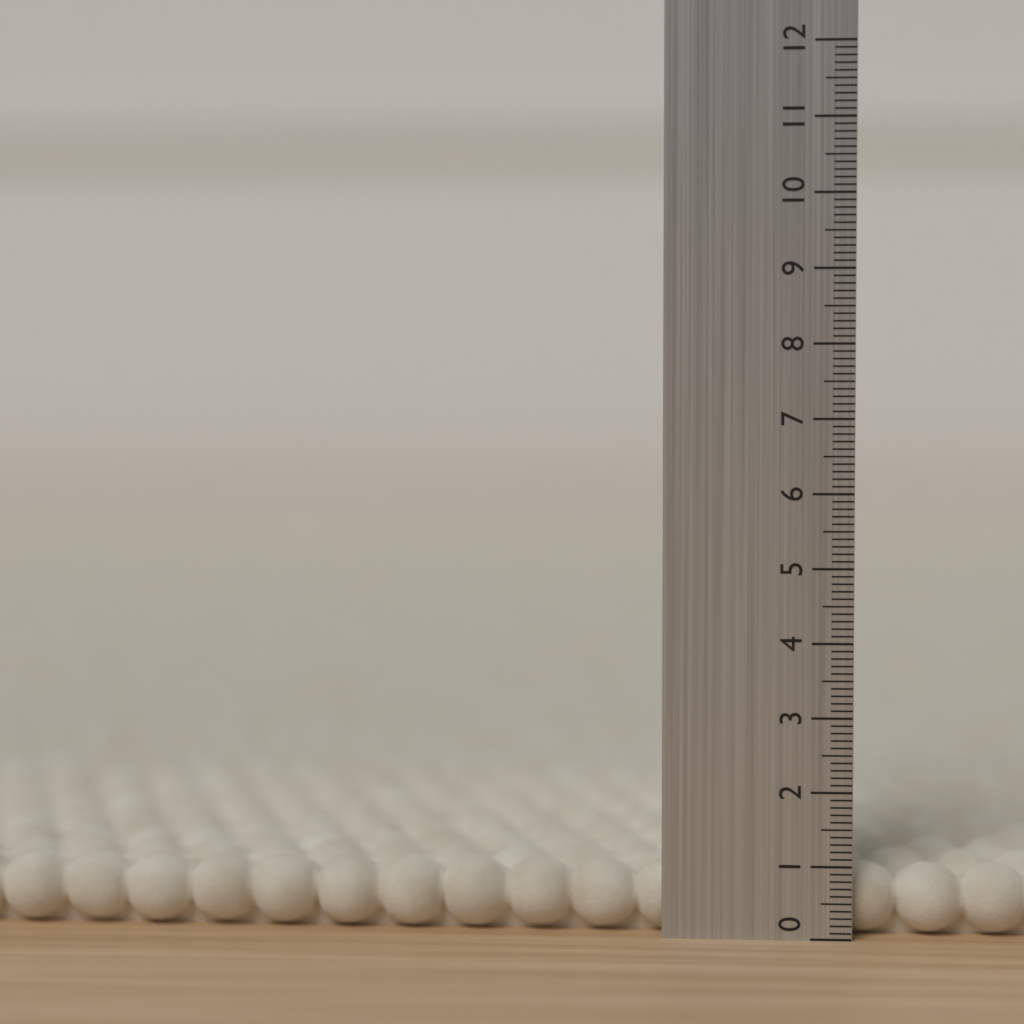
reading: 1.0 (no unit)
